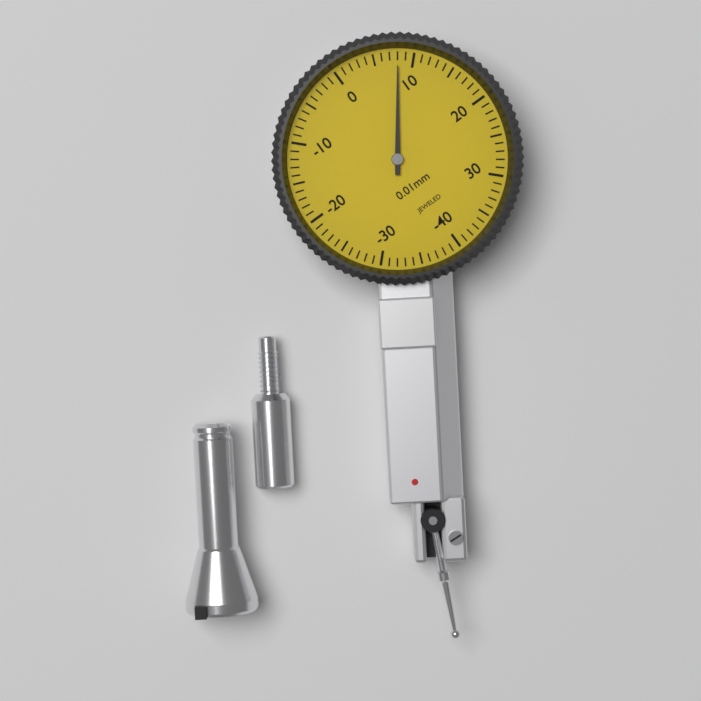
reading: 8 0.01mm
